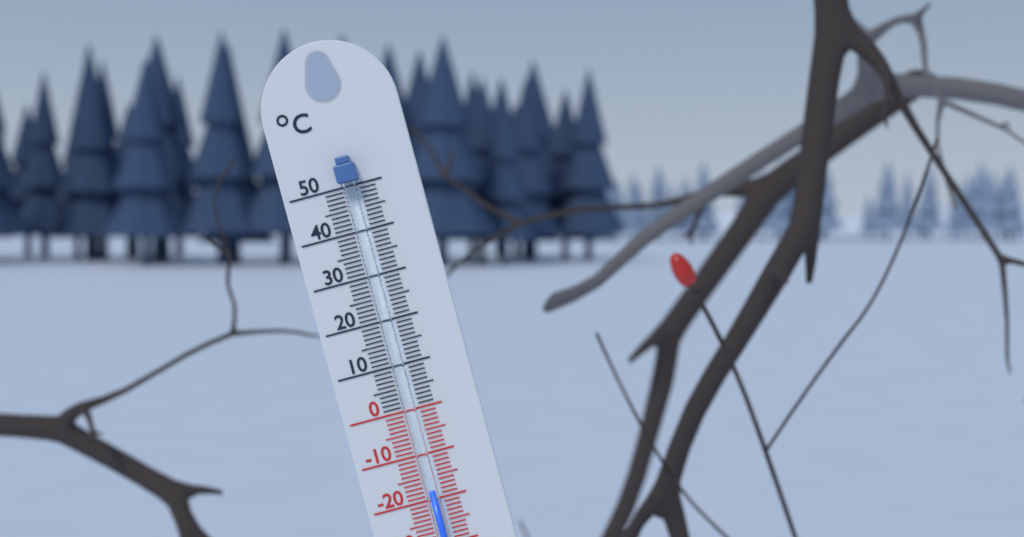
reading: -18 °C
